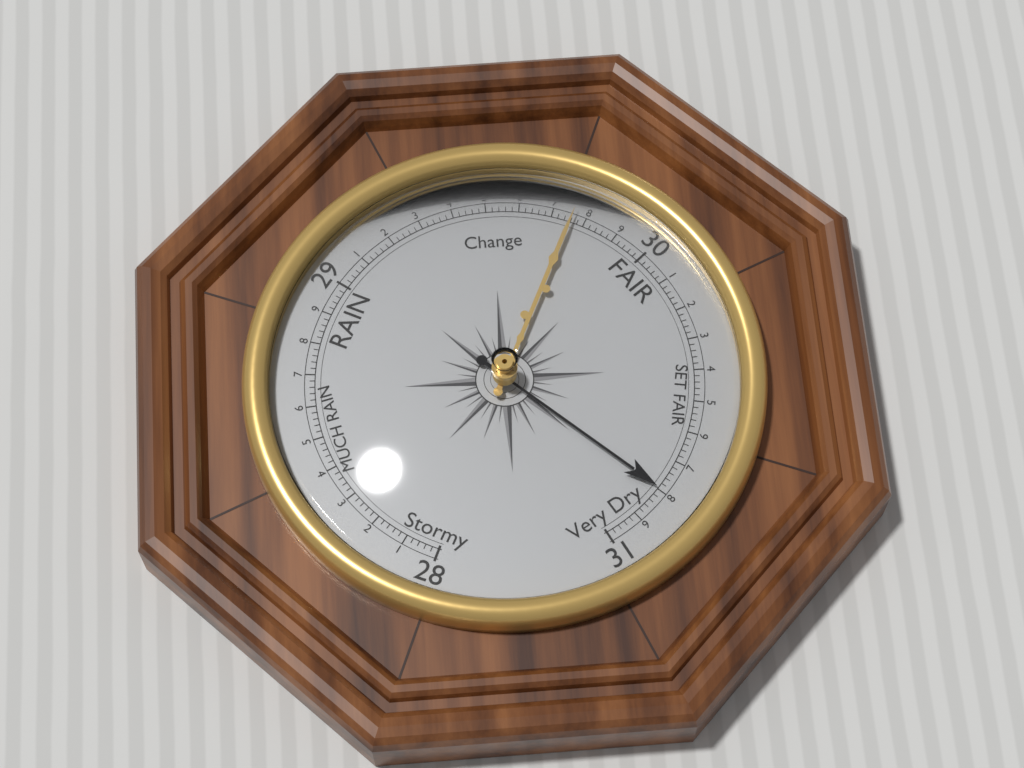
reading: 30.80 (no unit)
